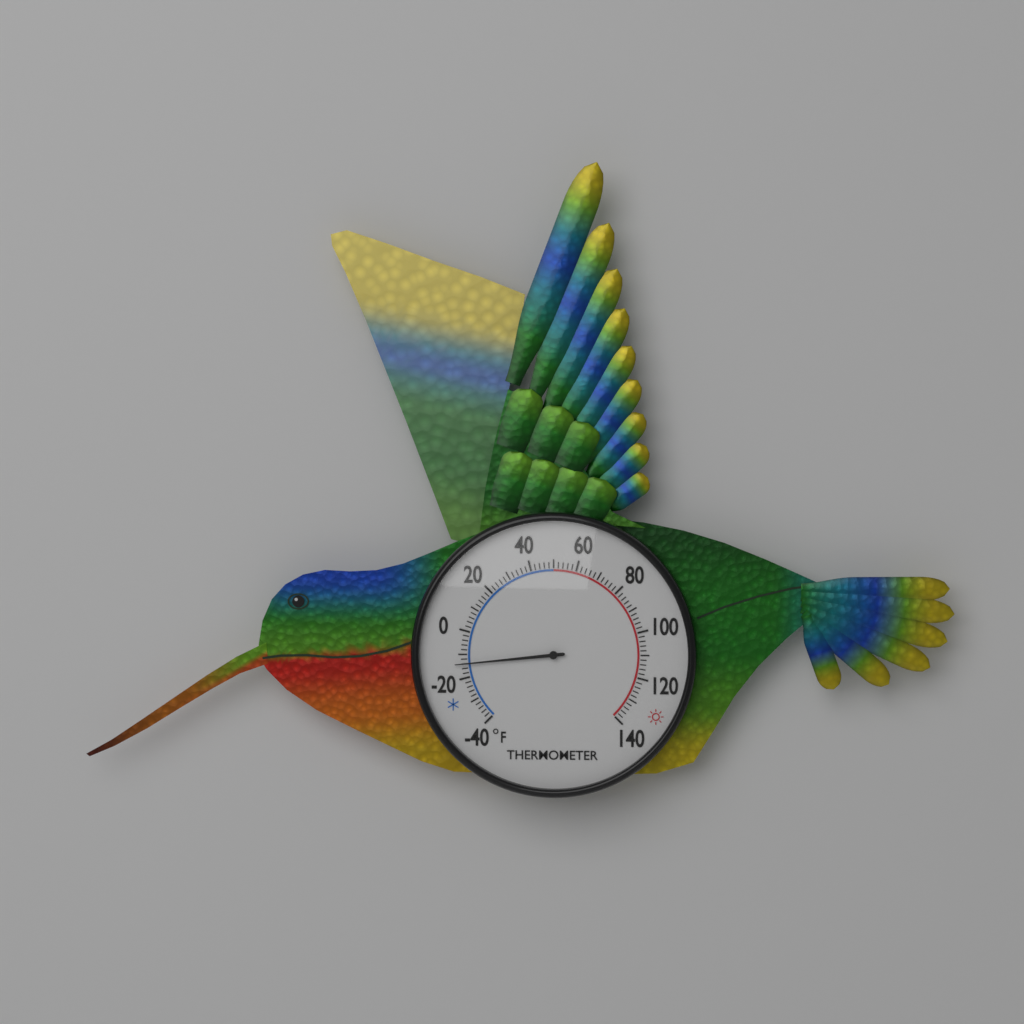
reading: -14 °F
